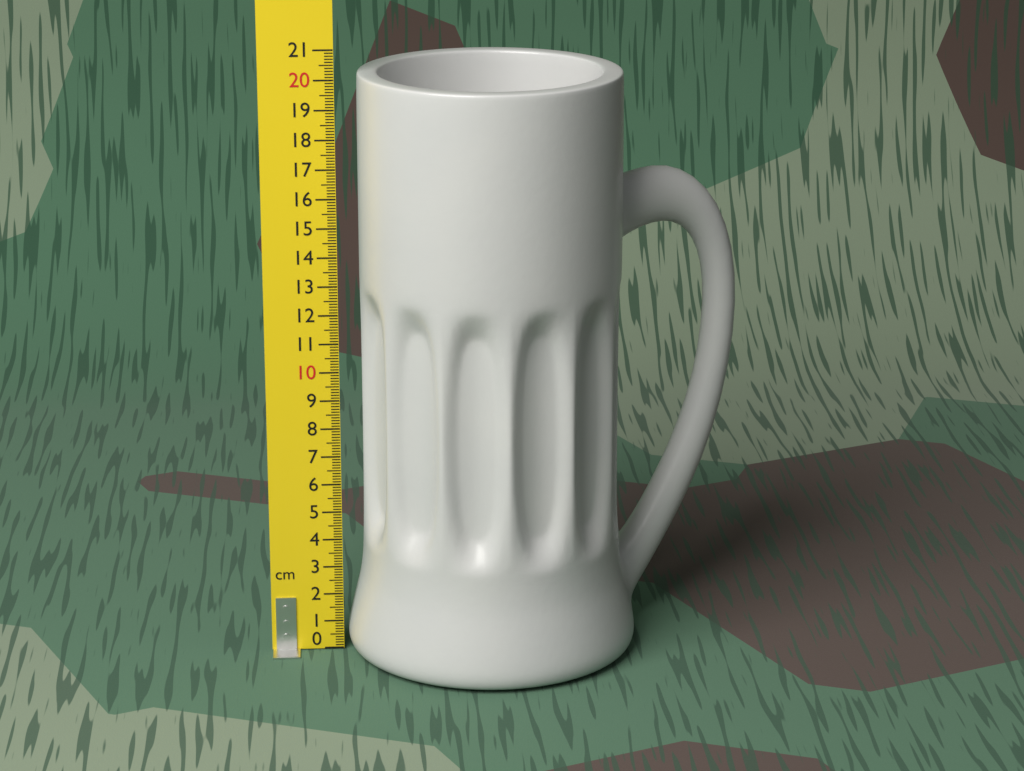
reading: 20.2 cm
